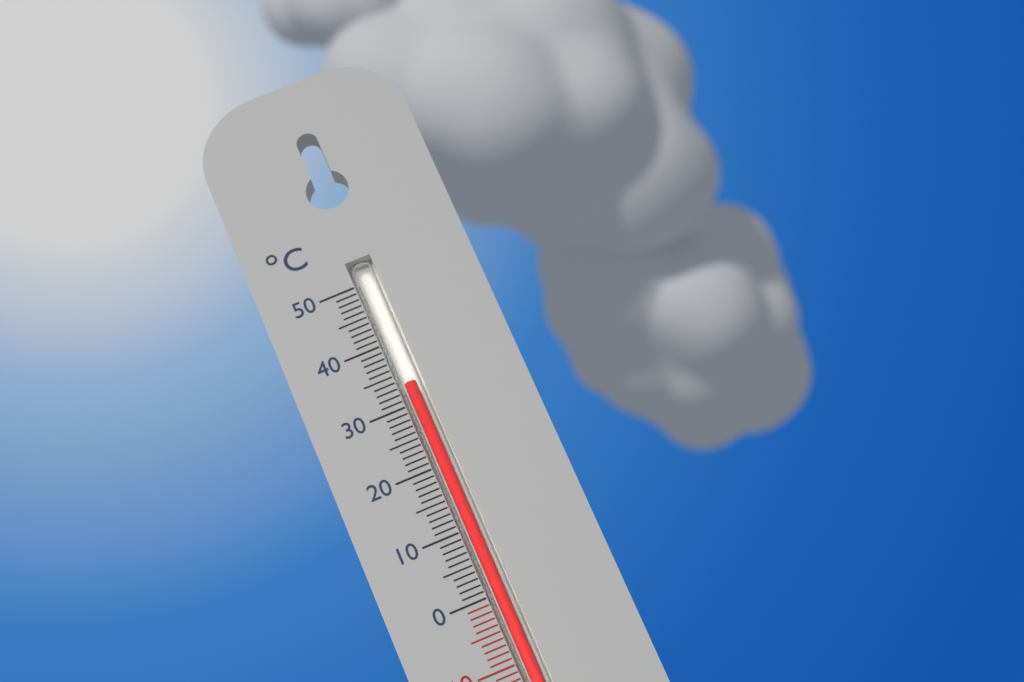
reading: 33 °C
